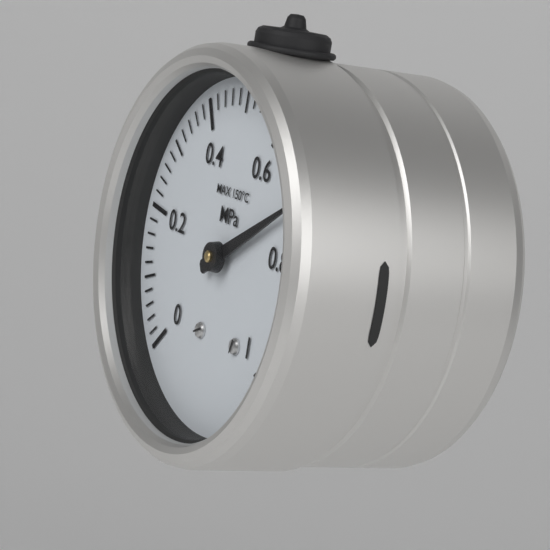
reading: 0.72 MPa
